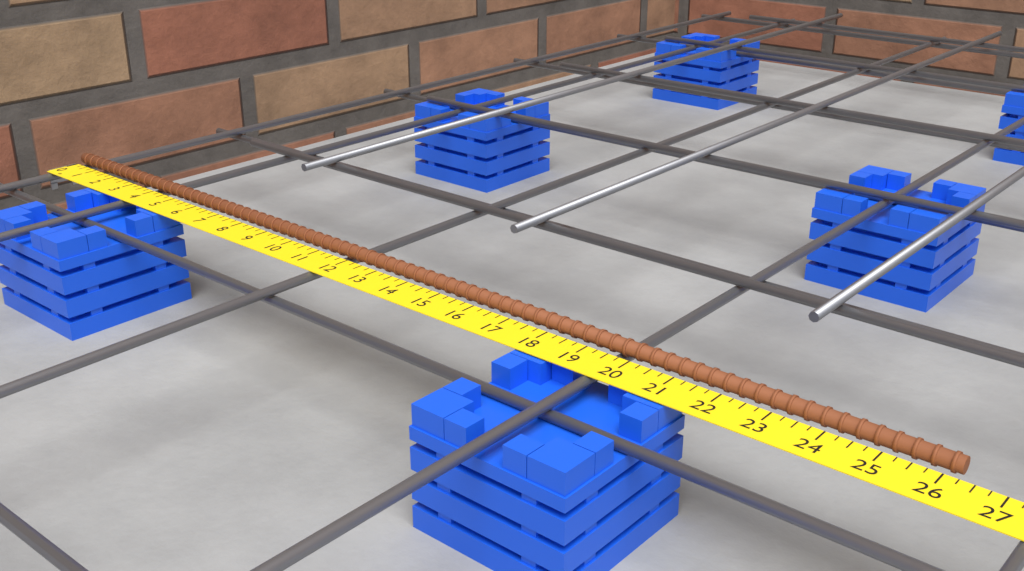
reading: 26.25 in
